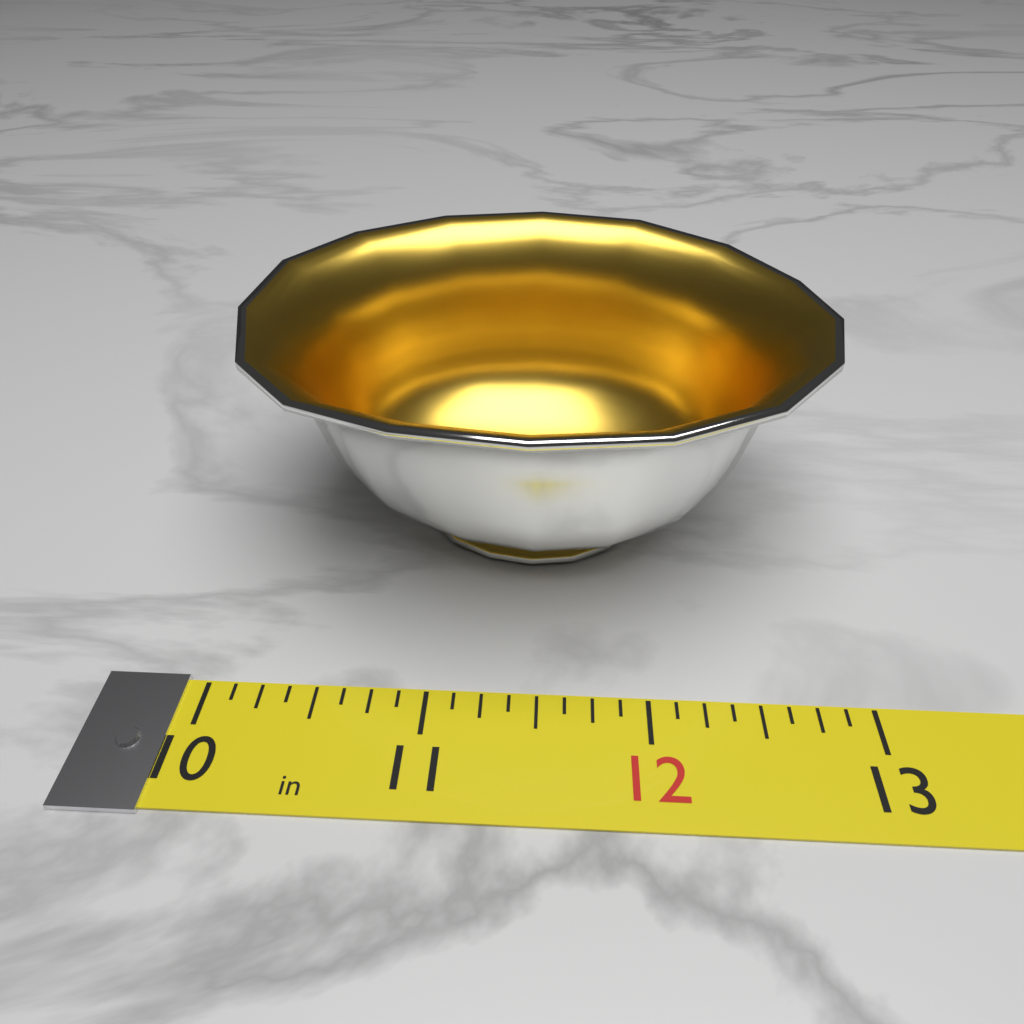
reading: 12.875 in
